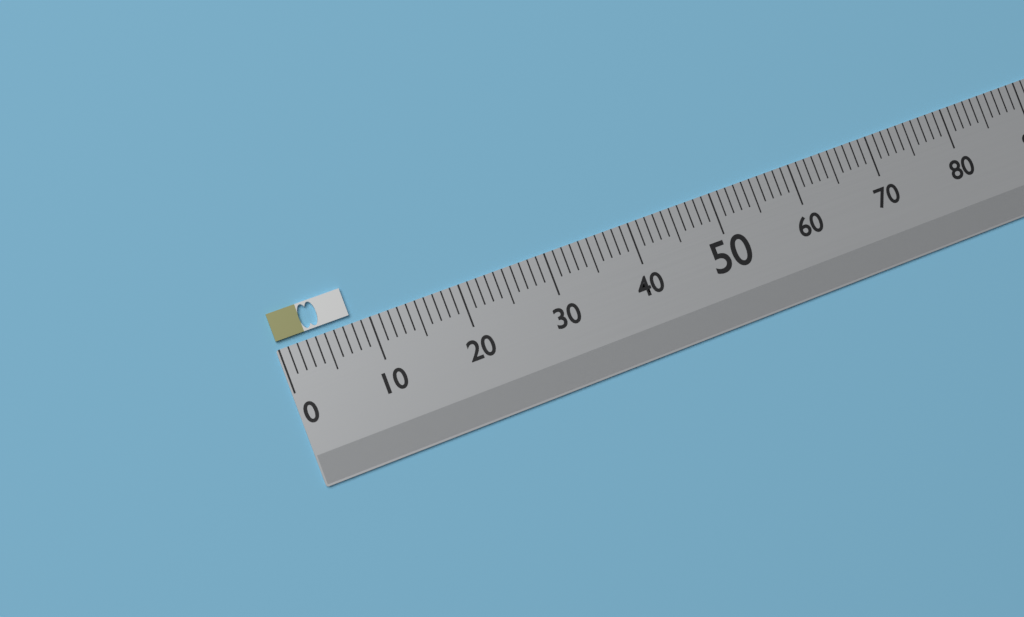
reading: 8 (no unit)
